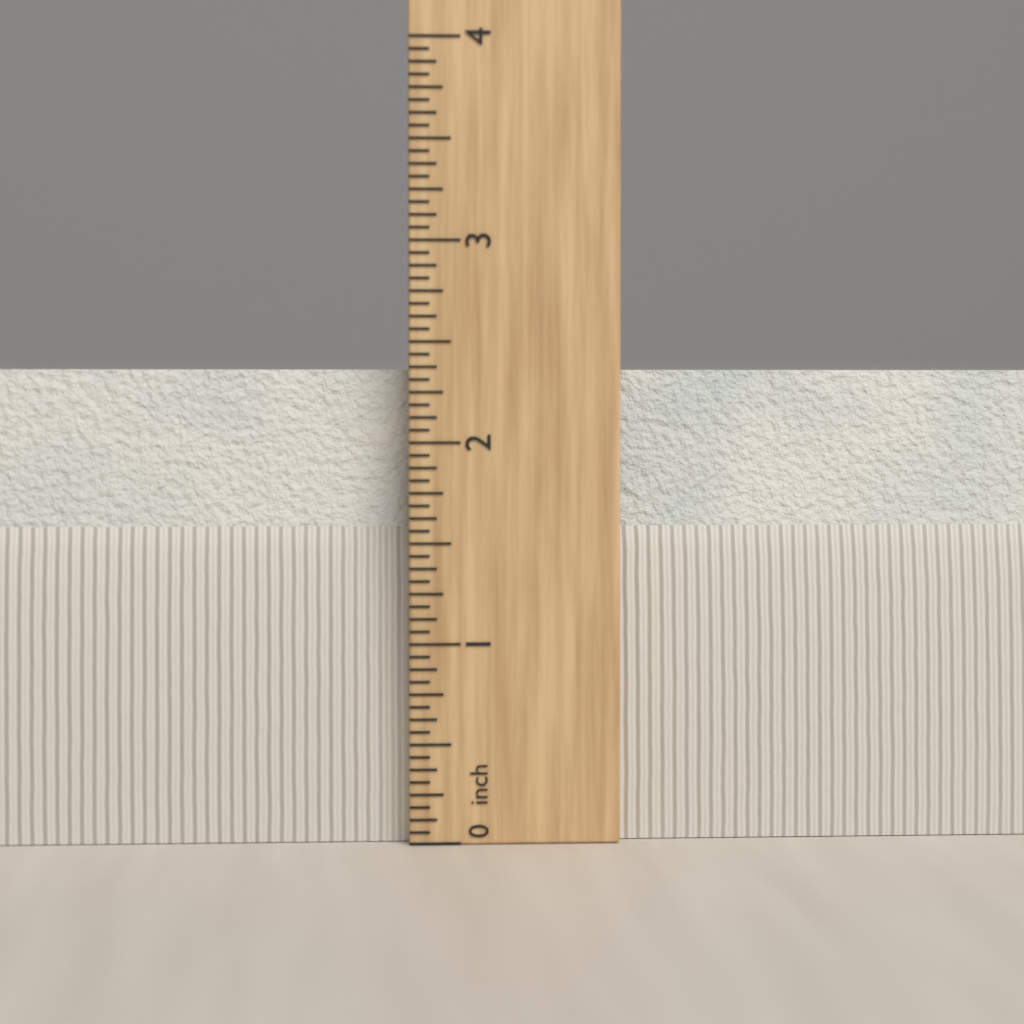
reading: 2.3750 in
